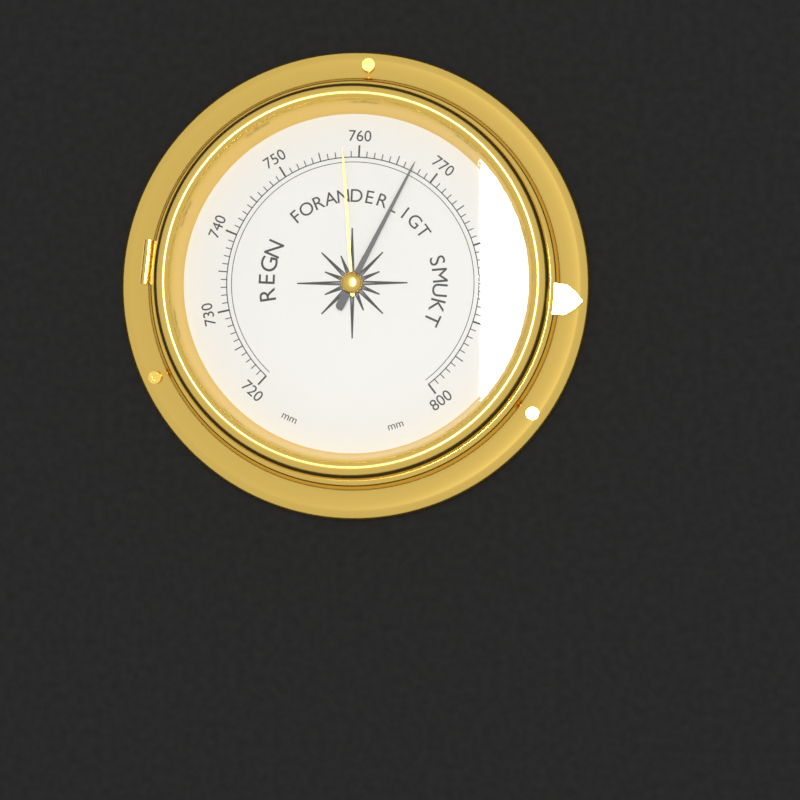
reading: 767 mm
